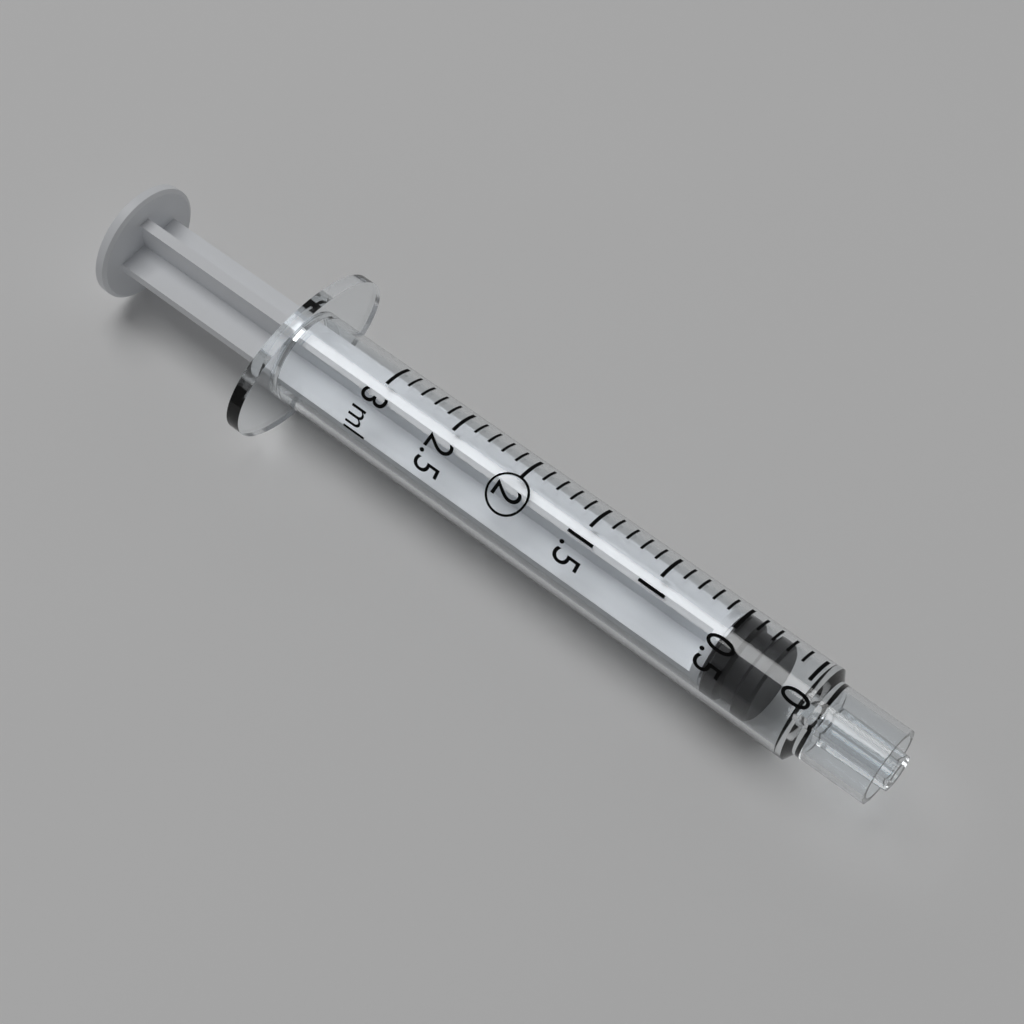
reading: 0.2 ml
